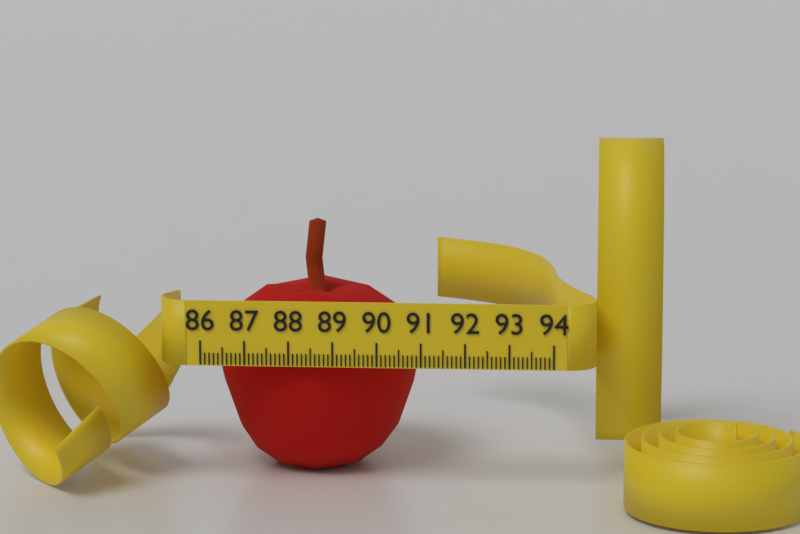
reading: 90.9 (no unit)
